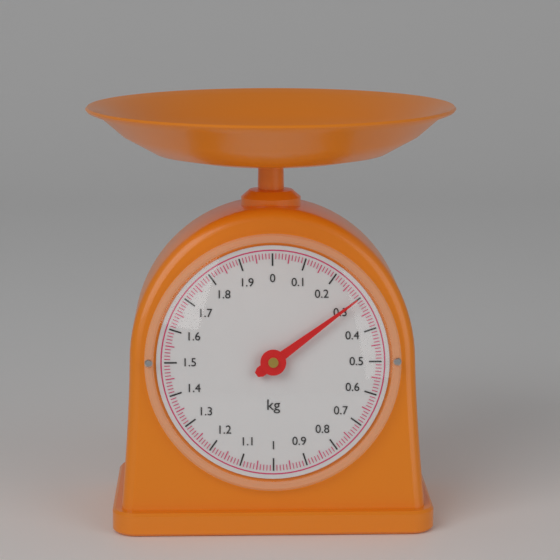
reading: 0.30 kg
